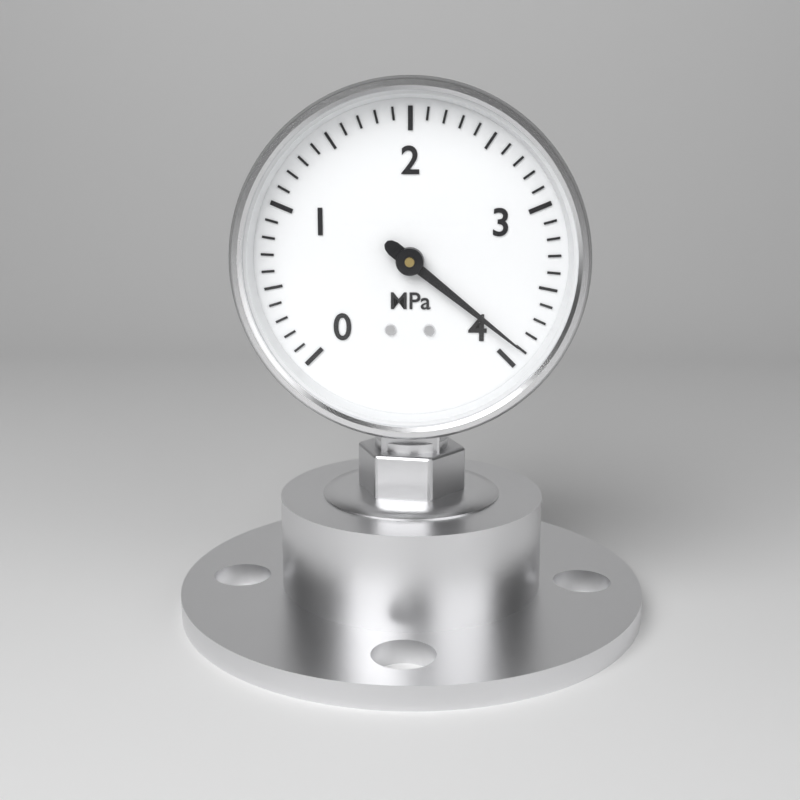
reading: 3.9 MPa
